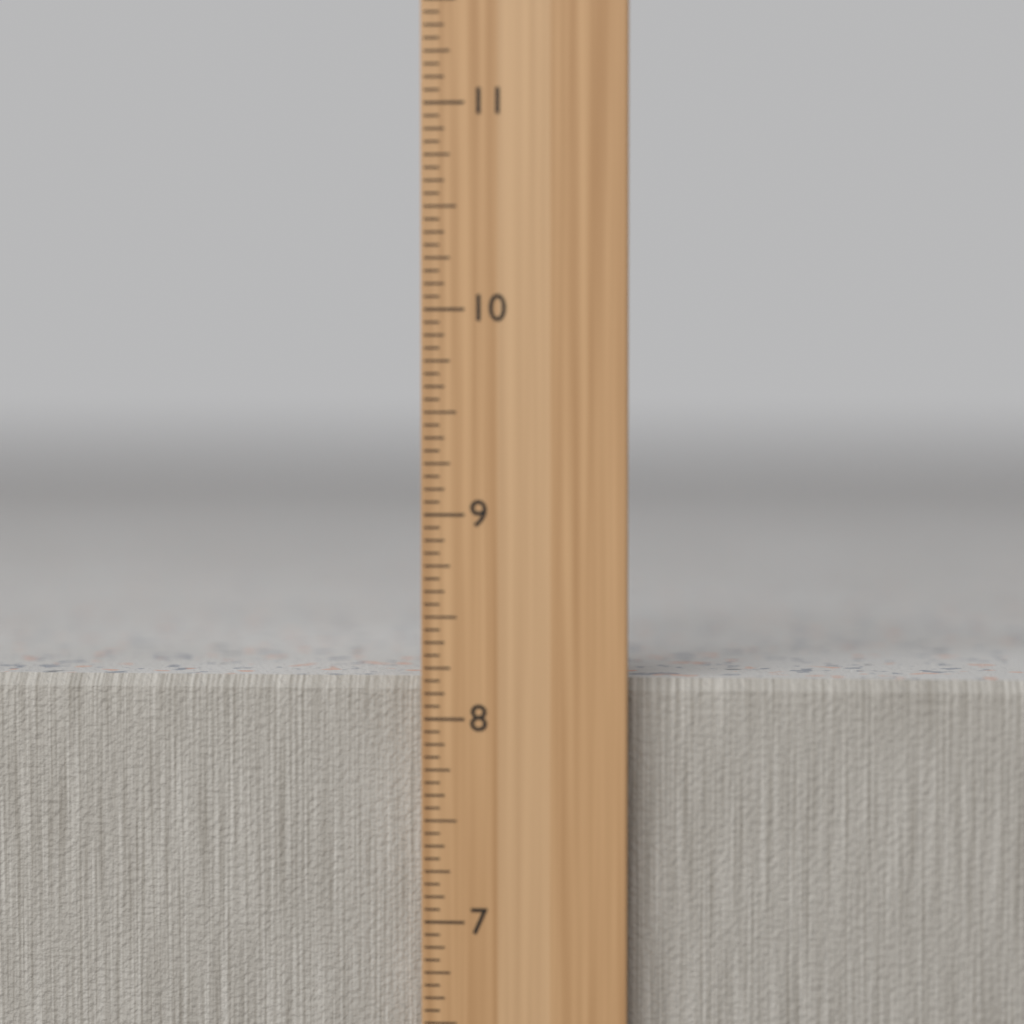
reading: 8.1875 in
